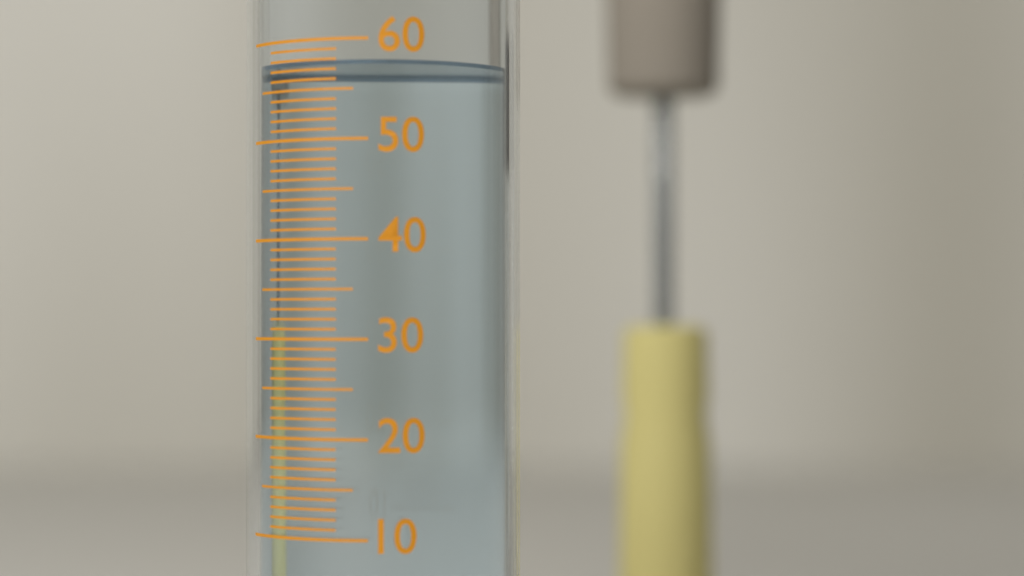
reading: 58 (no unit)
